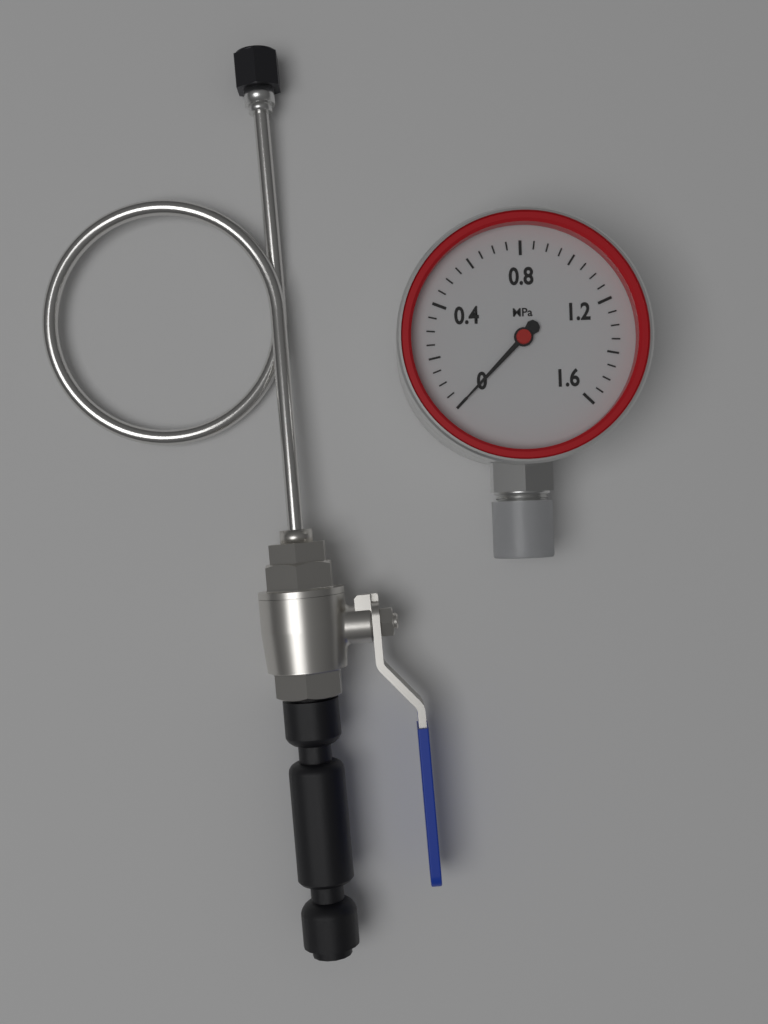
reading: 0.00 MPa
